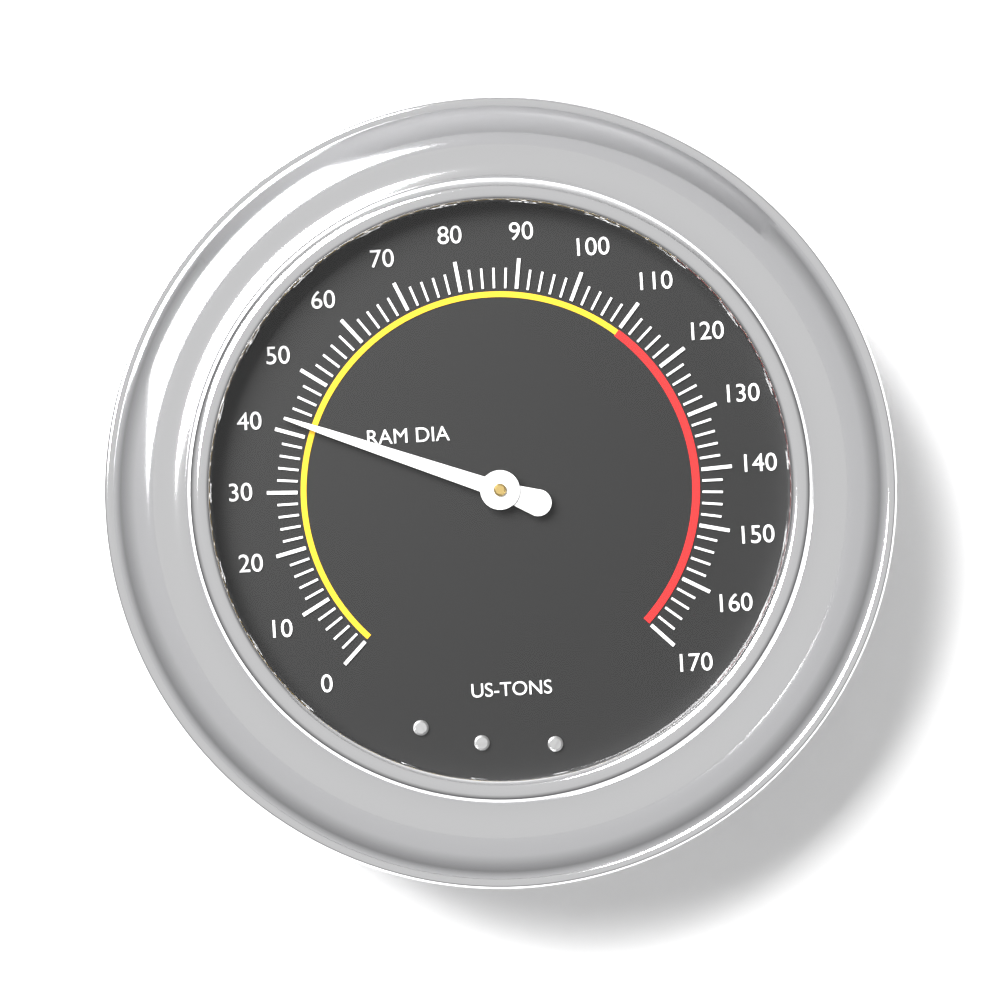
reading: 42 US-TONS
